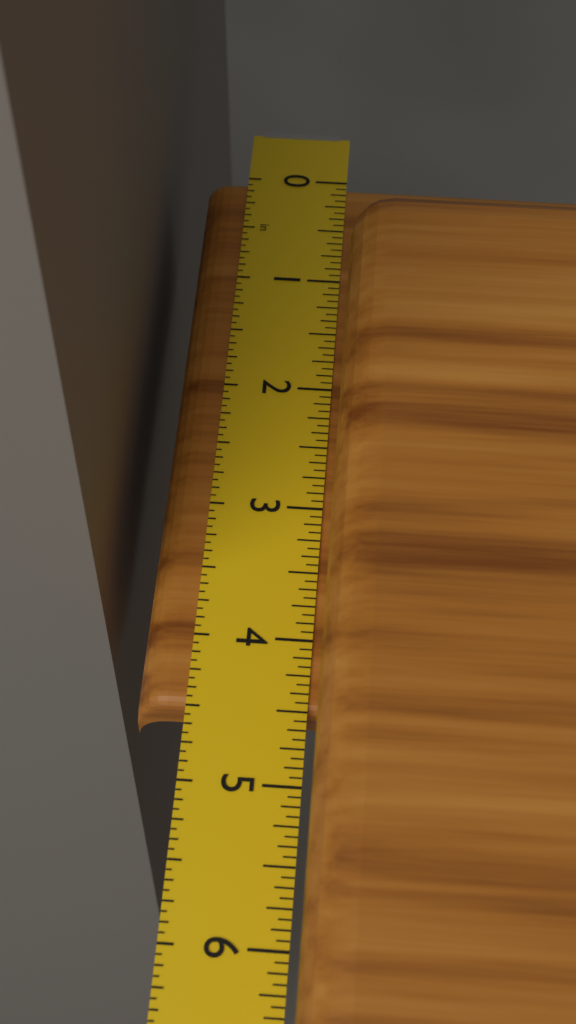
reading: 4.5000 in
